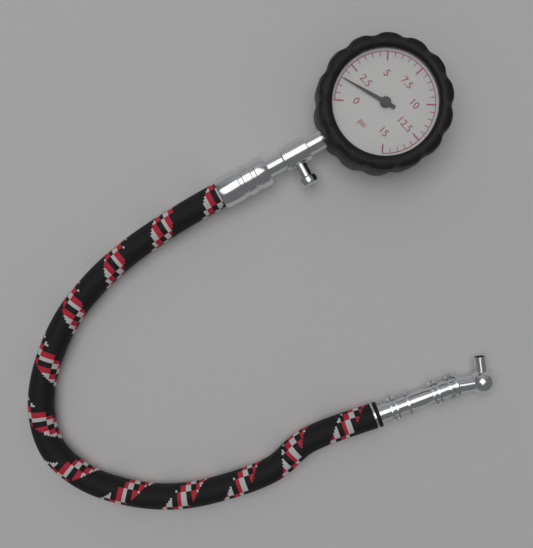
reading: 1.5 psi
